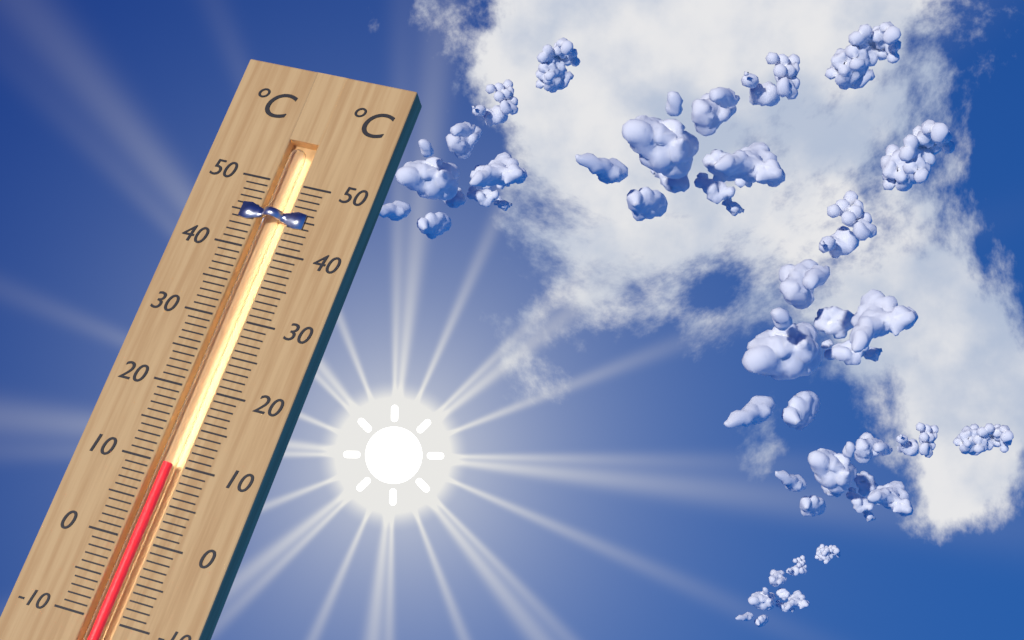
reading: 10 °C
